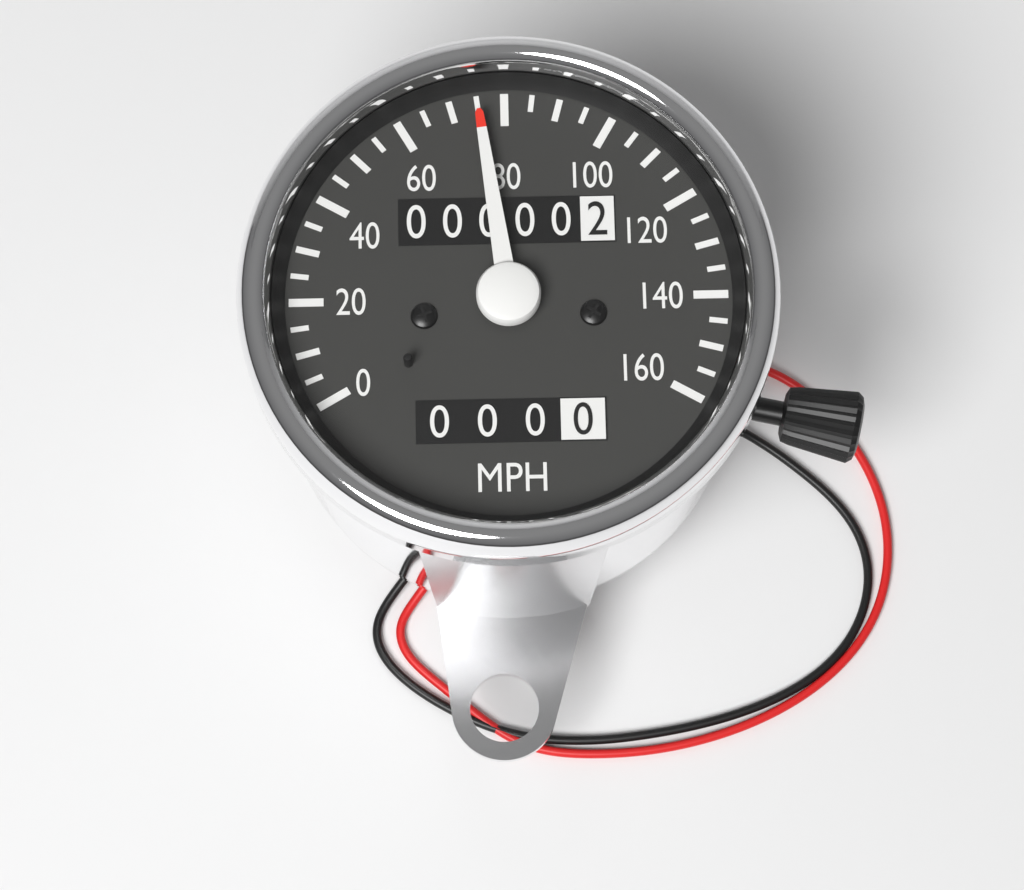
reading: 75 mph
